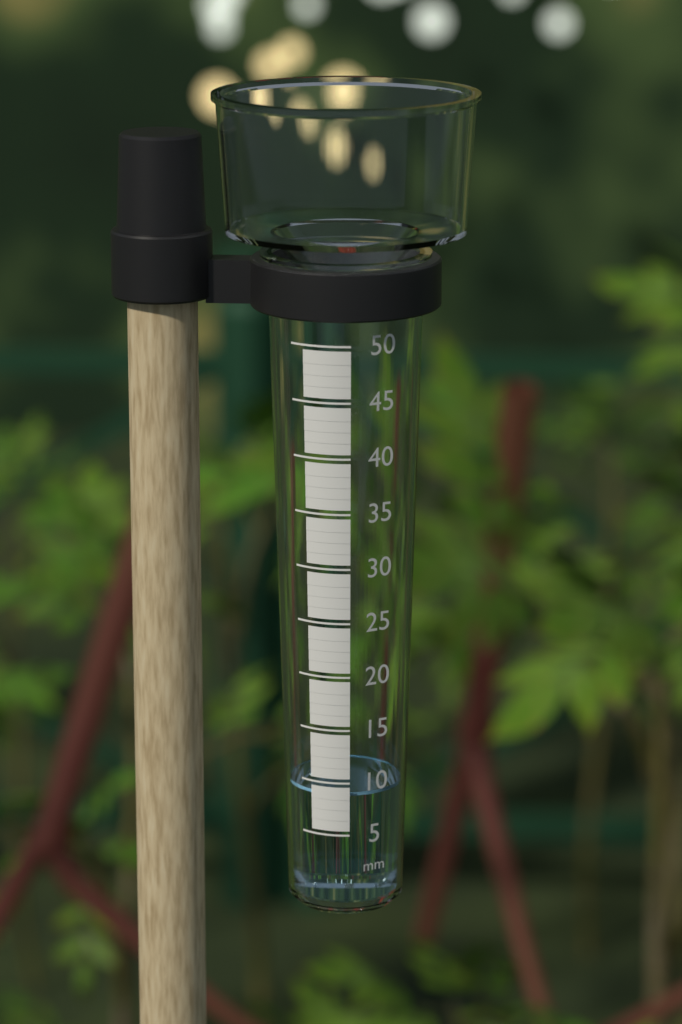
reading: 9 mm
